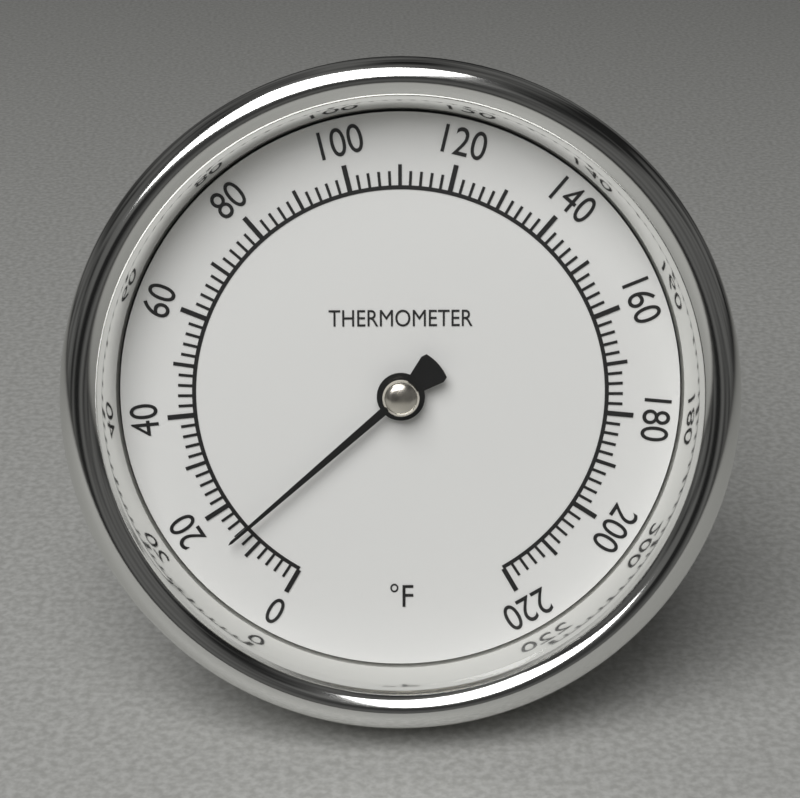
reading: 14 °F
